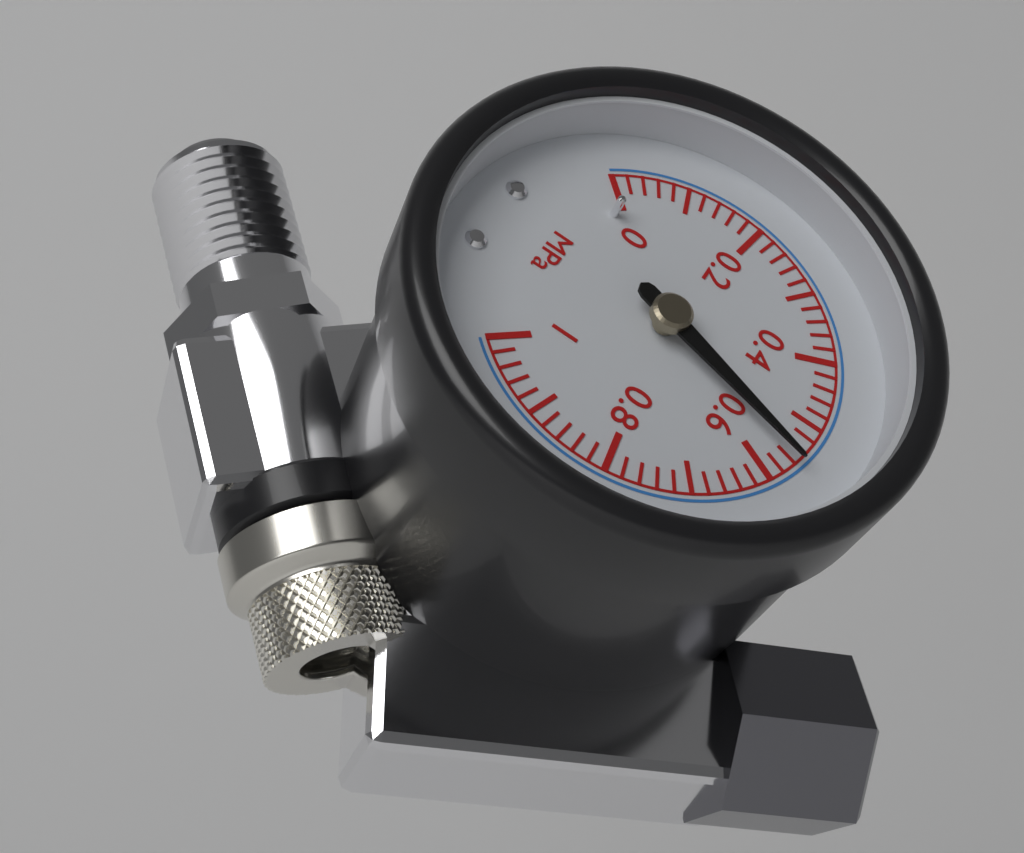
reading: 0.56 MPa
